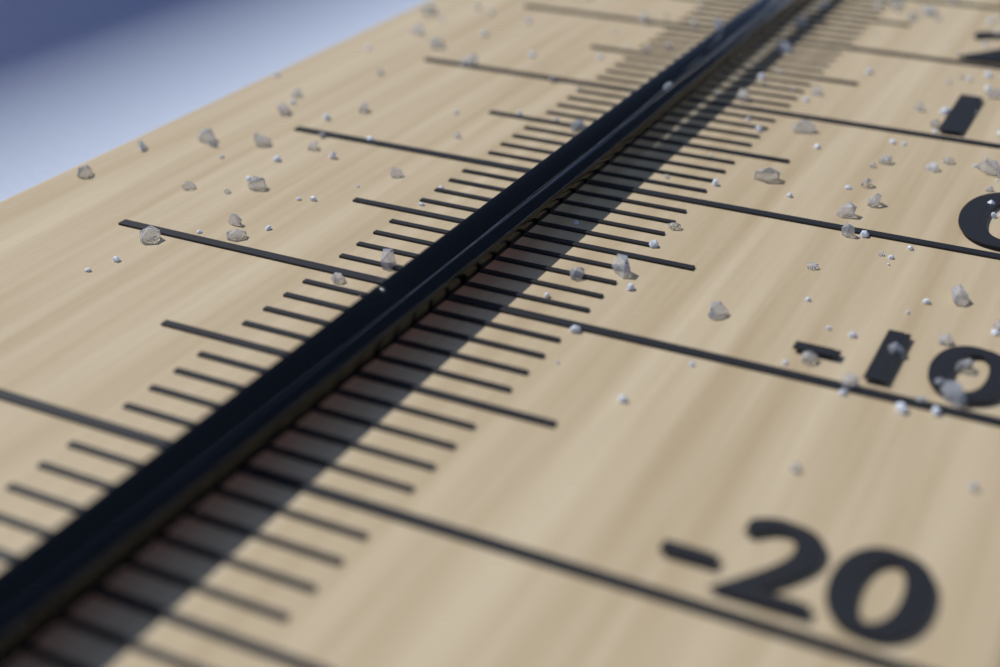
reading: -6 °C
